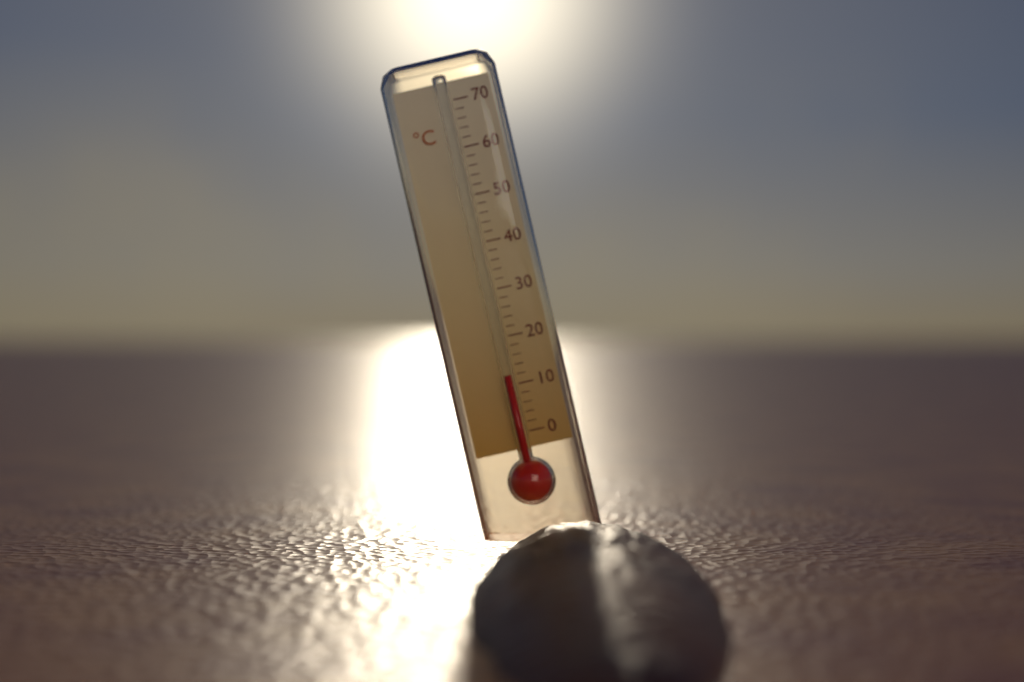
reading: 12 °C
